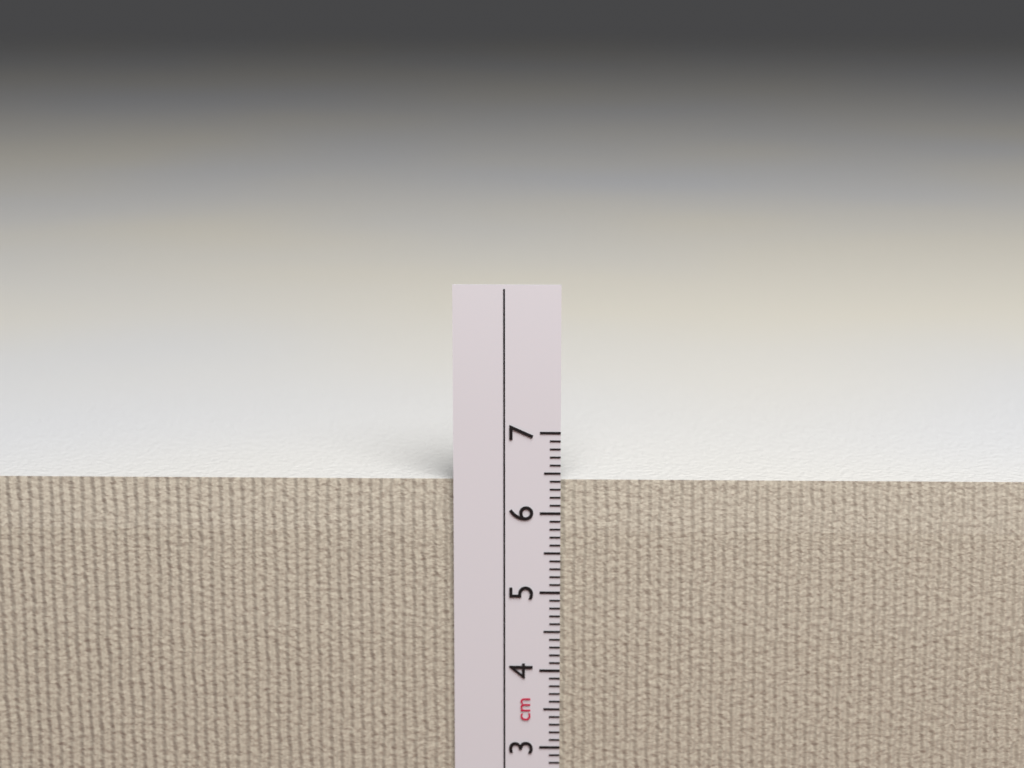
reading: 6.4 cm
